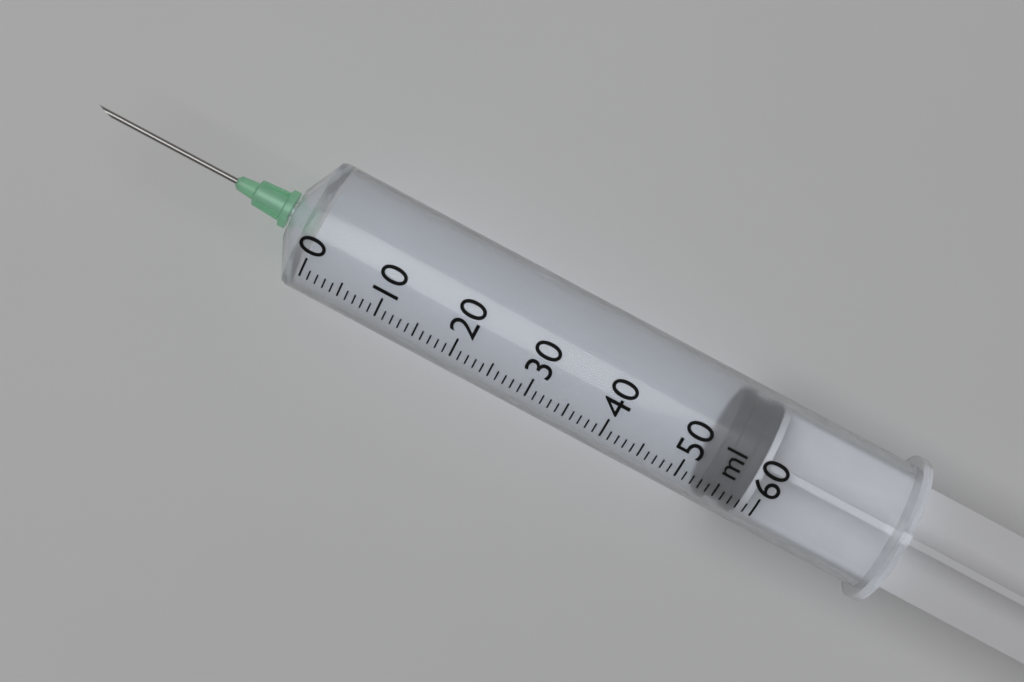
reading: 53 ml
